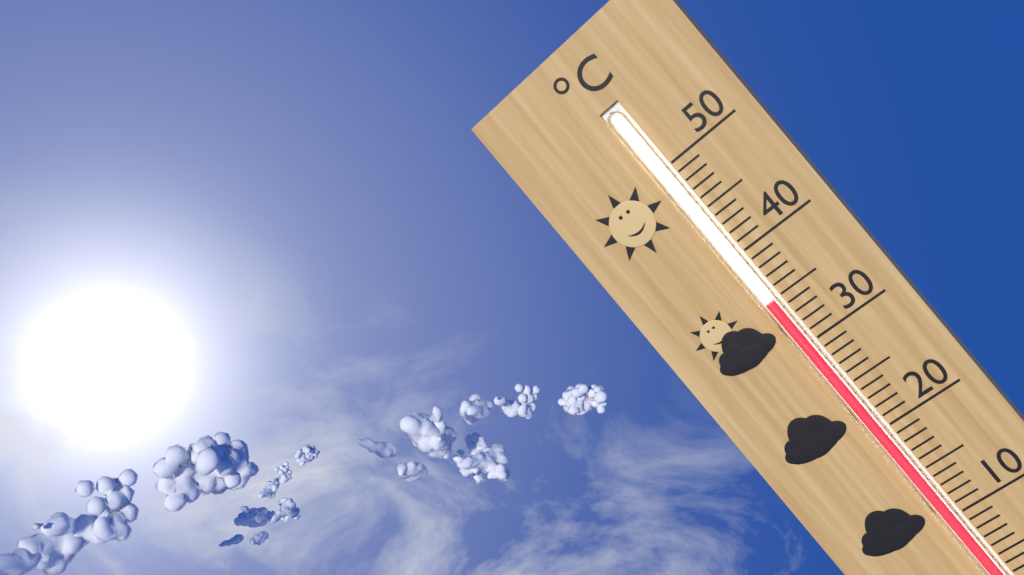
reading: 35 °C
